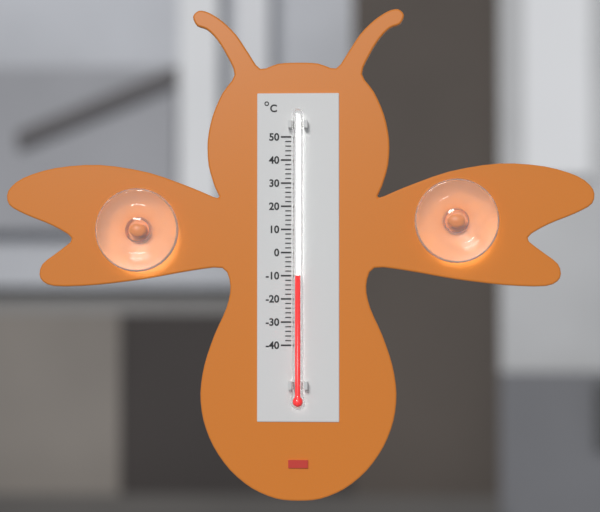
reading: -10 °C
